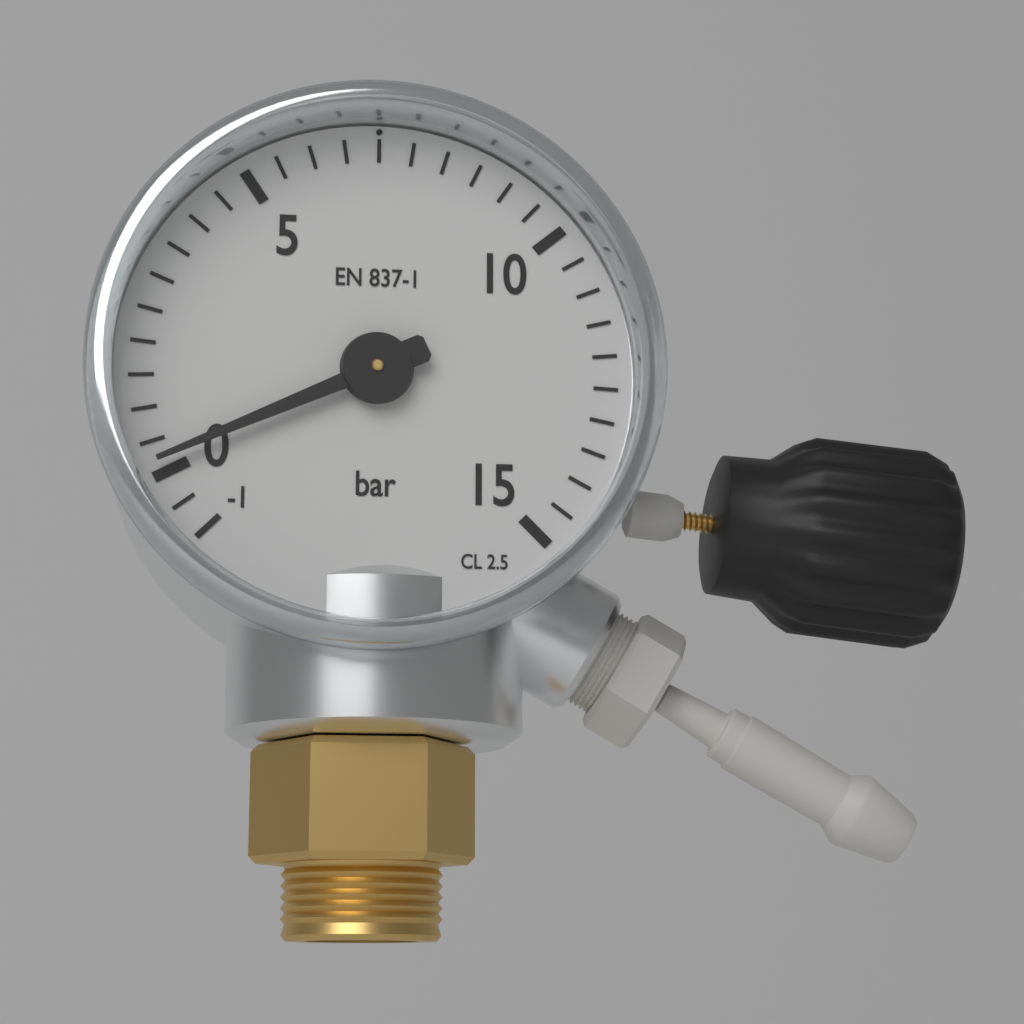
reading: 0.2 bar
